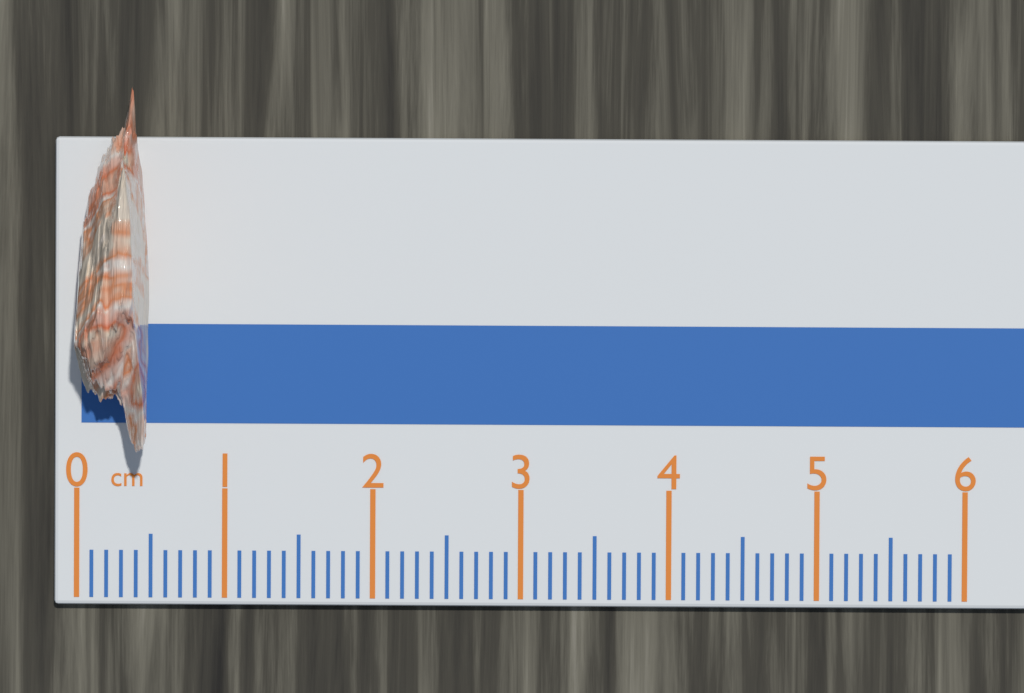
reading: 0.5 cm
